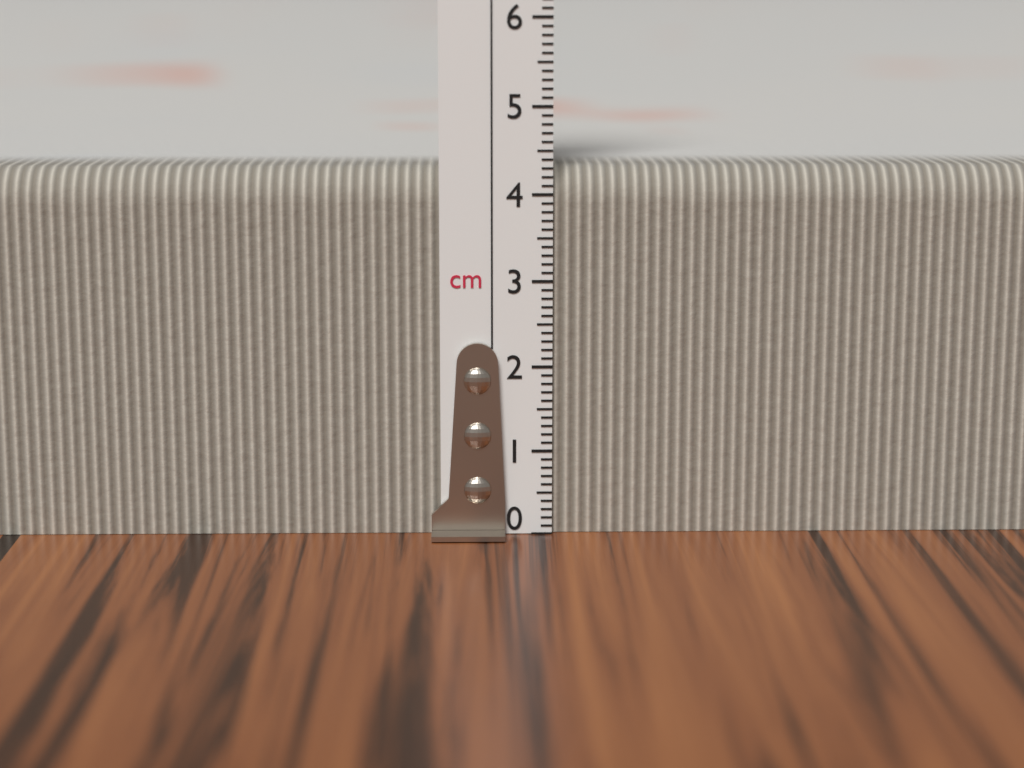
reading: 4.3 cm
